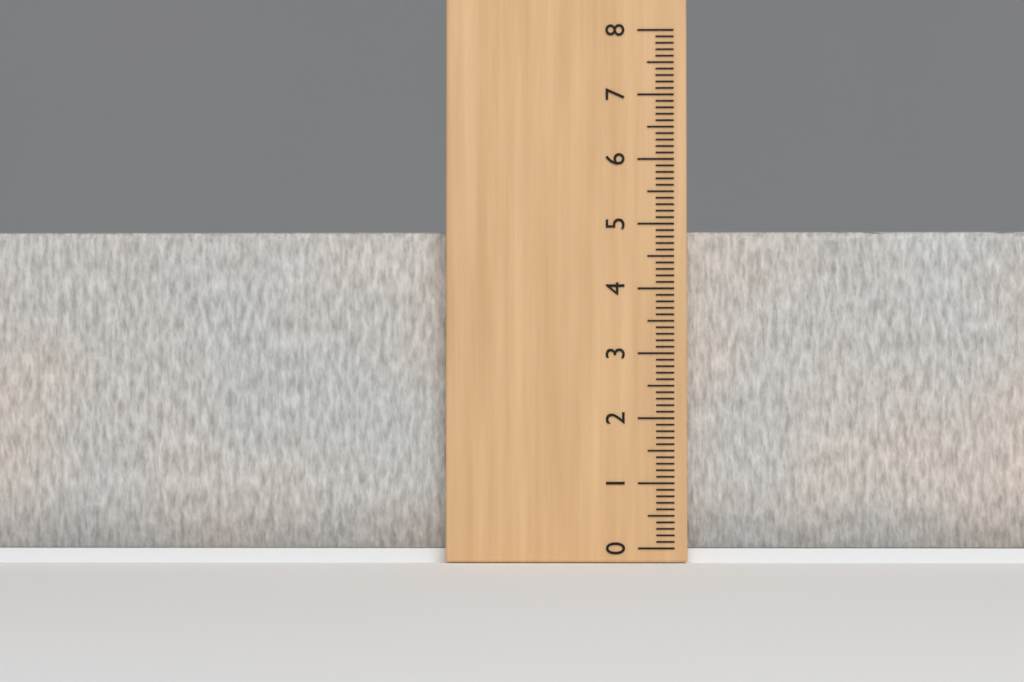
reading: 4.9 (no unit)
